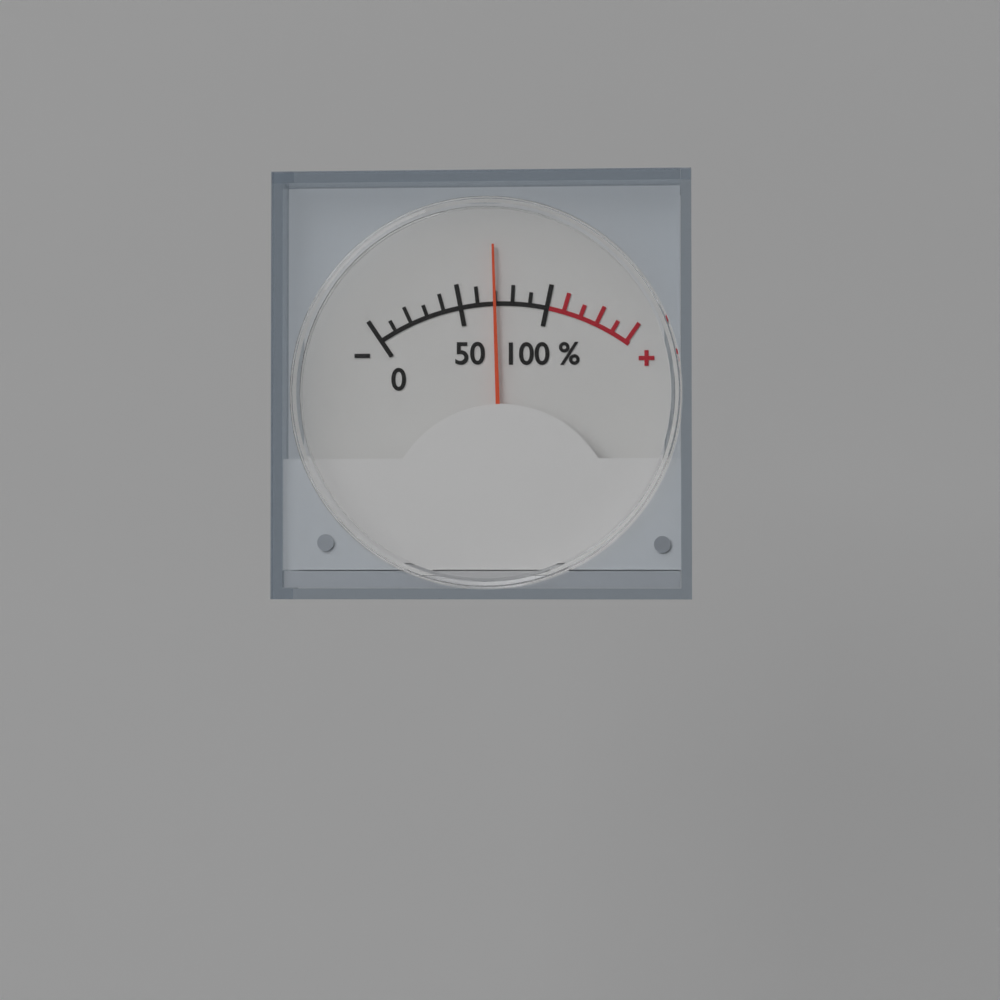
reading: 70 %
